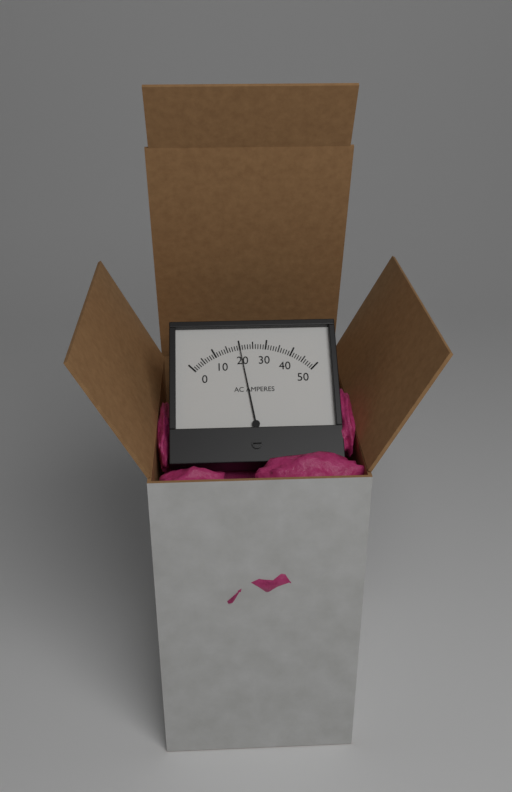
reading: 20 A
